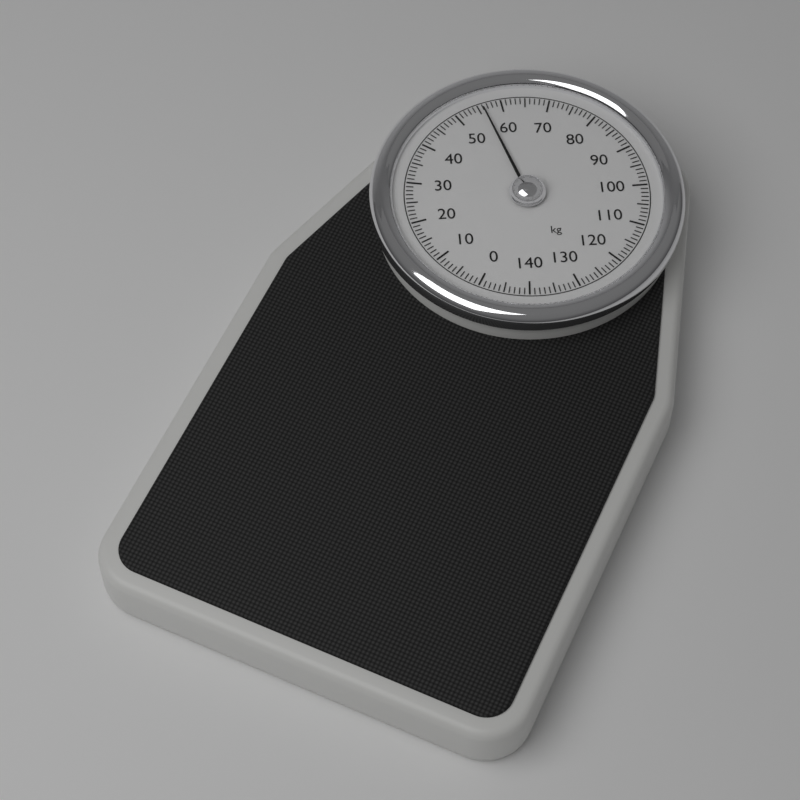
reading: 56 kg
